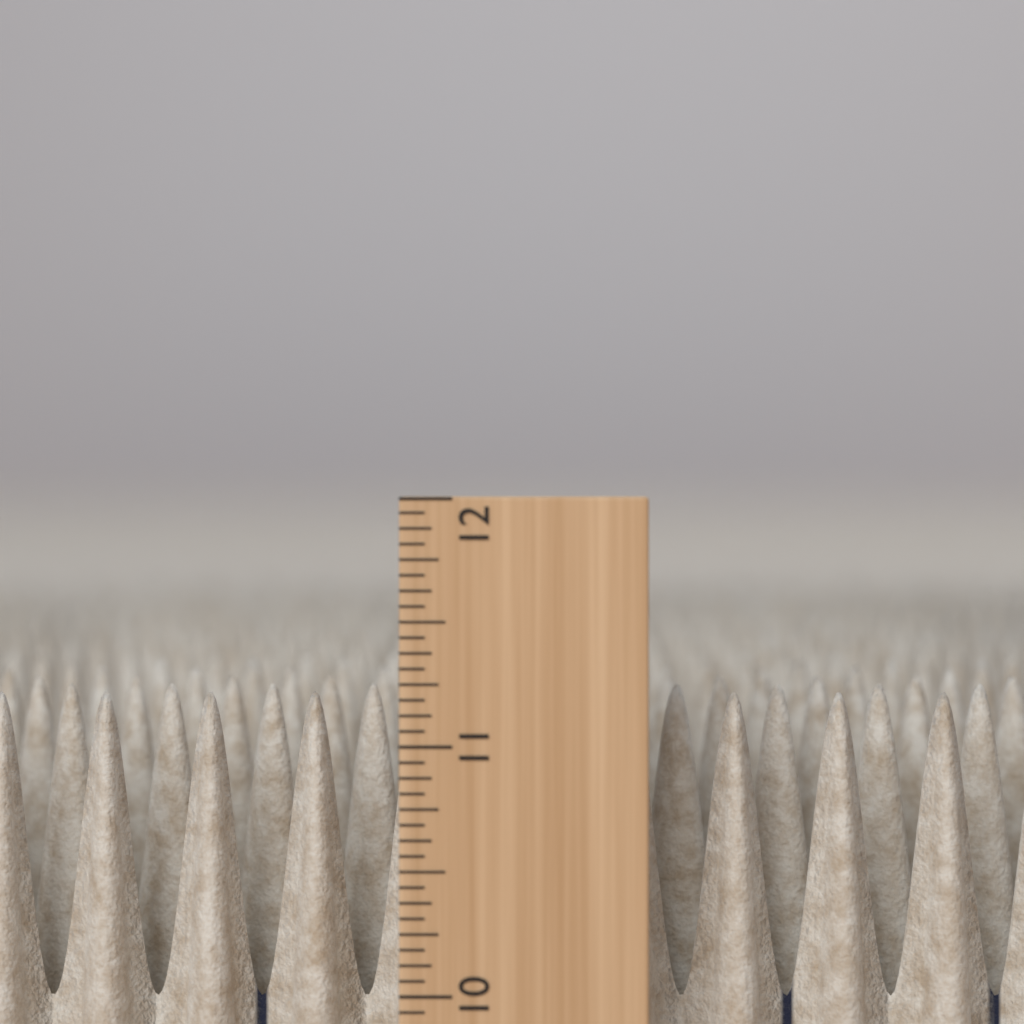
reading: 11.1875 in
